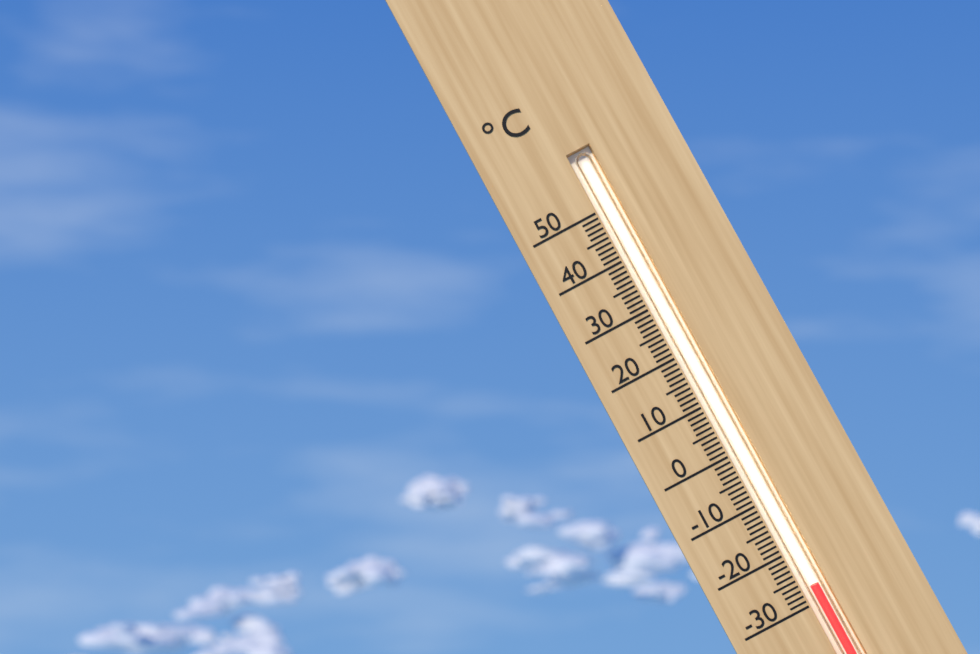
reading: -27 °C
